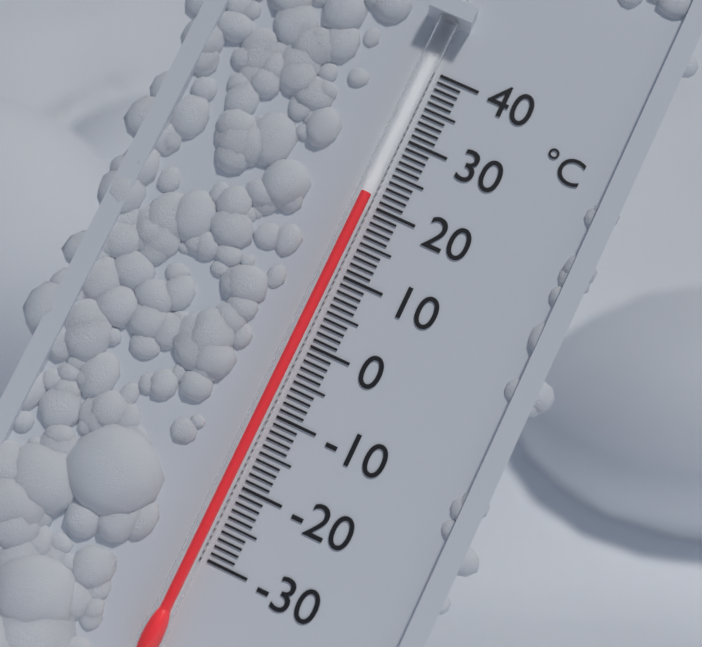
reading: 21 °C
